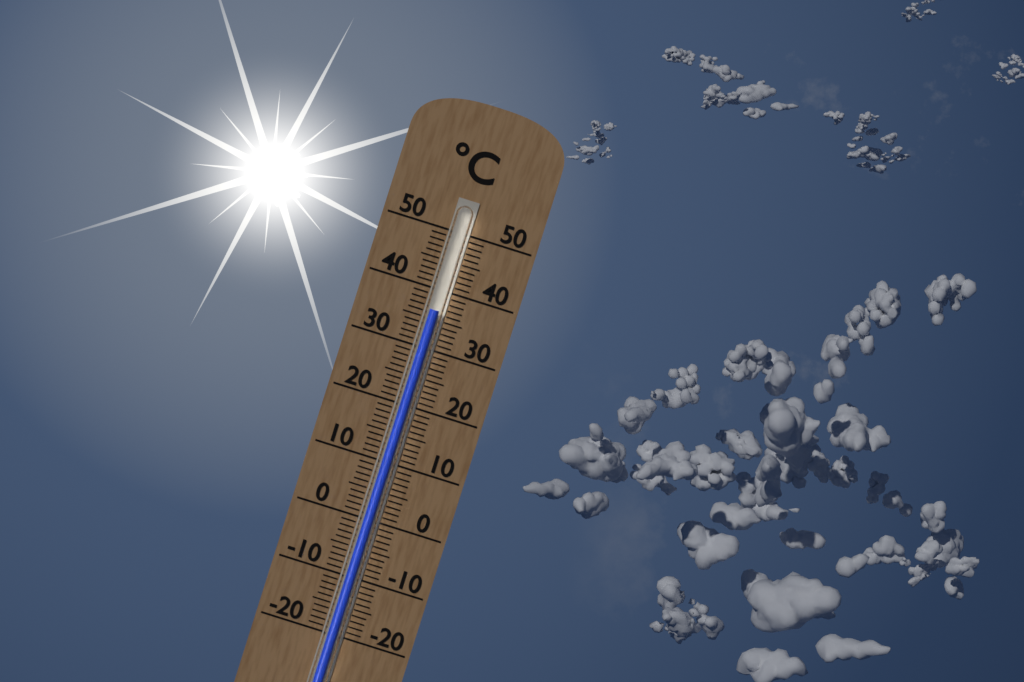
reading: 36.5 °C
